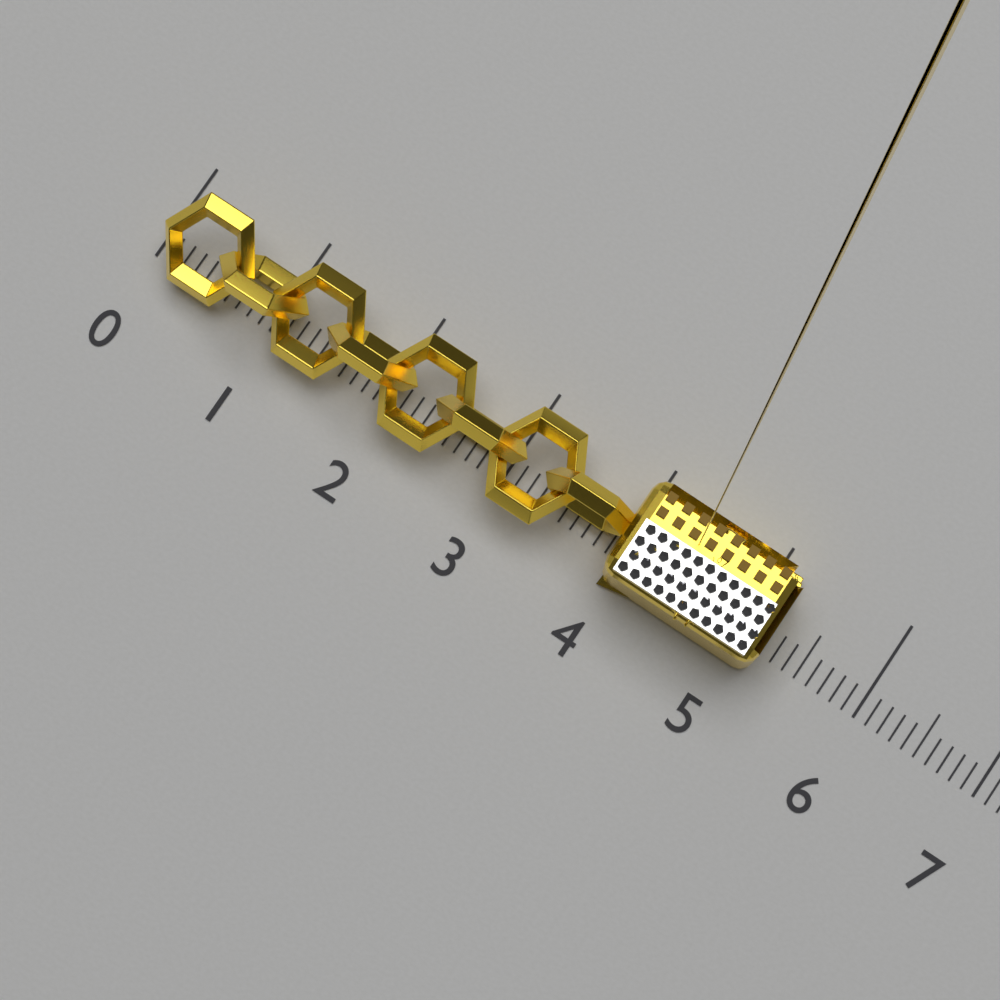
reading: 5.2 (no unit)
